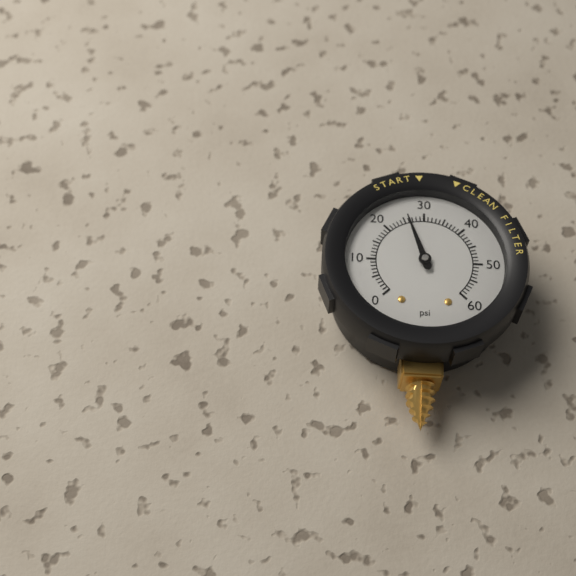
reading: 26 psi
